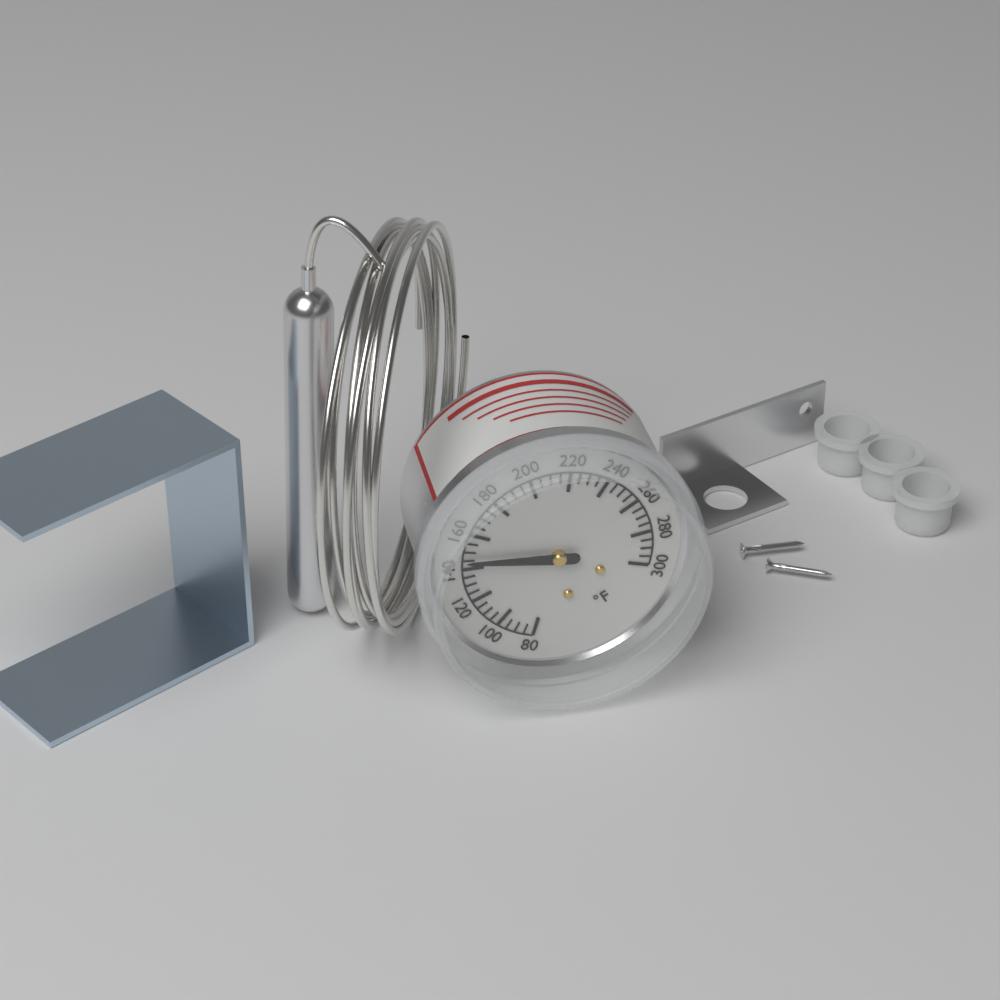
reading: 145 °F
